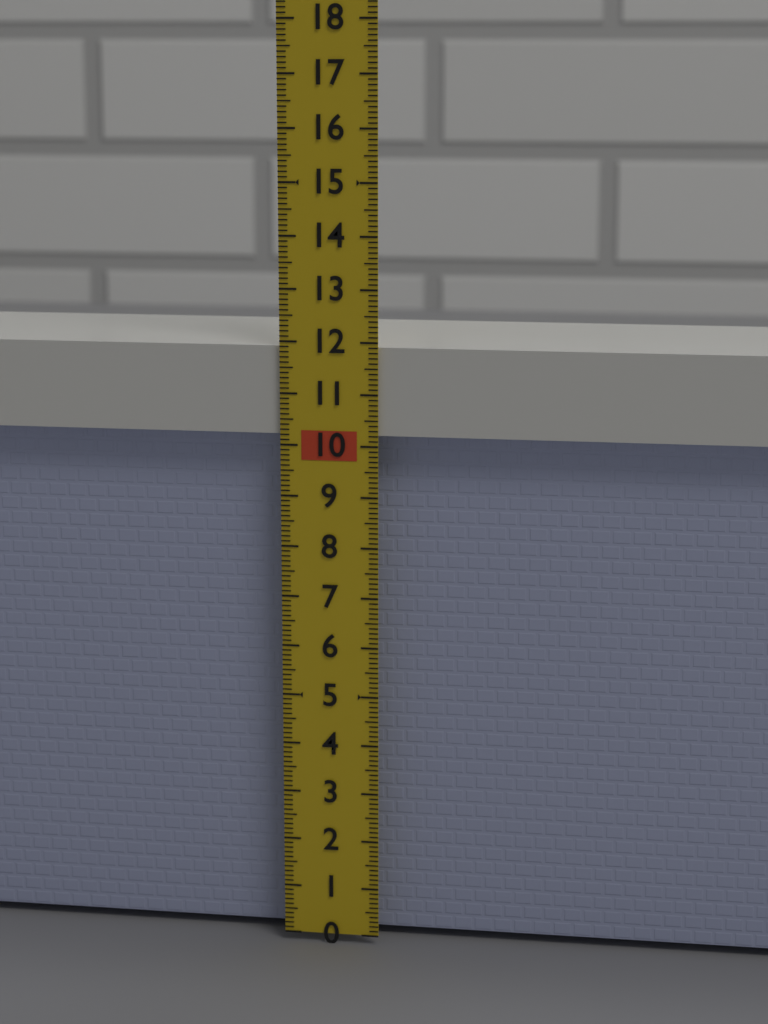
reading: 11.9 (no unit)
